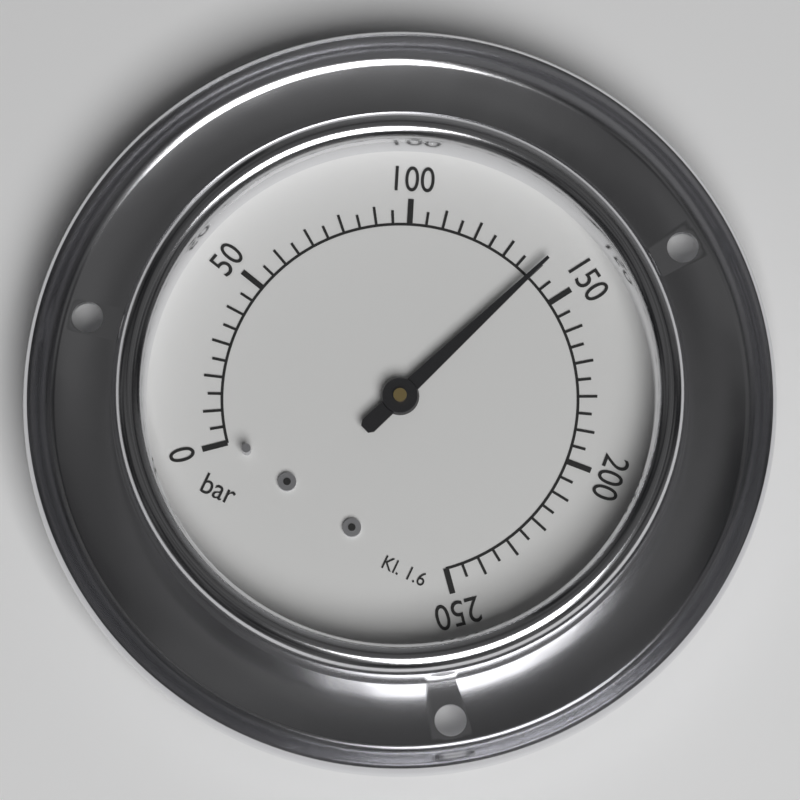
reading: 140 bar
